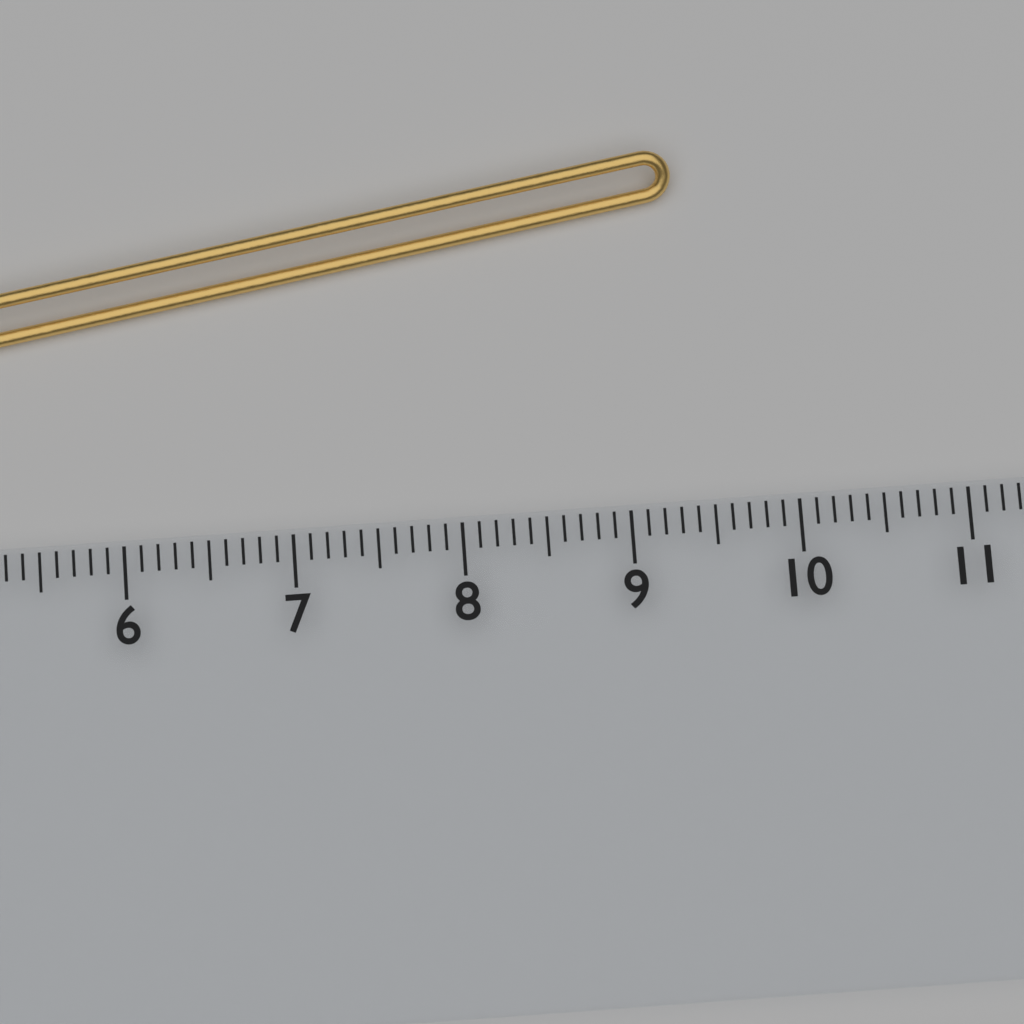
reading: 9.4 cm
